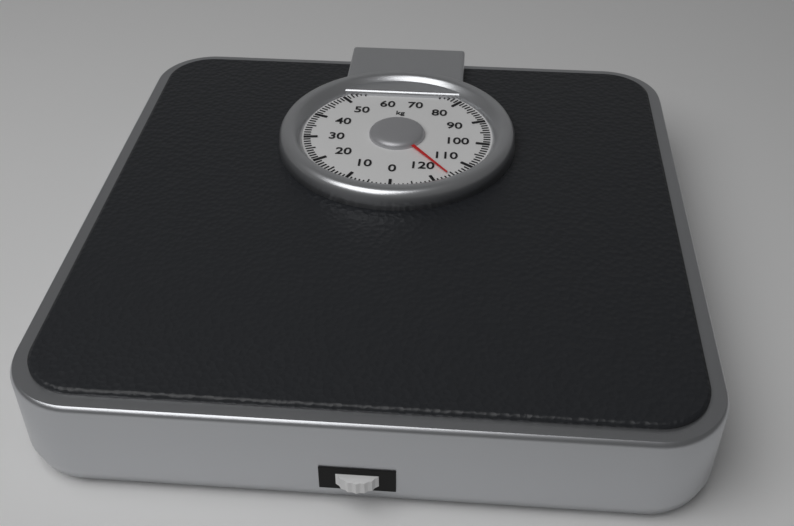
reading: 116 kg
